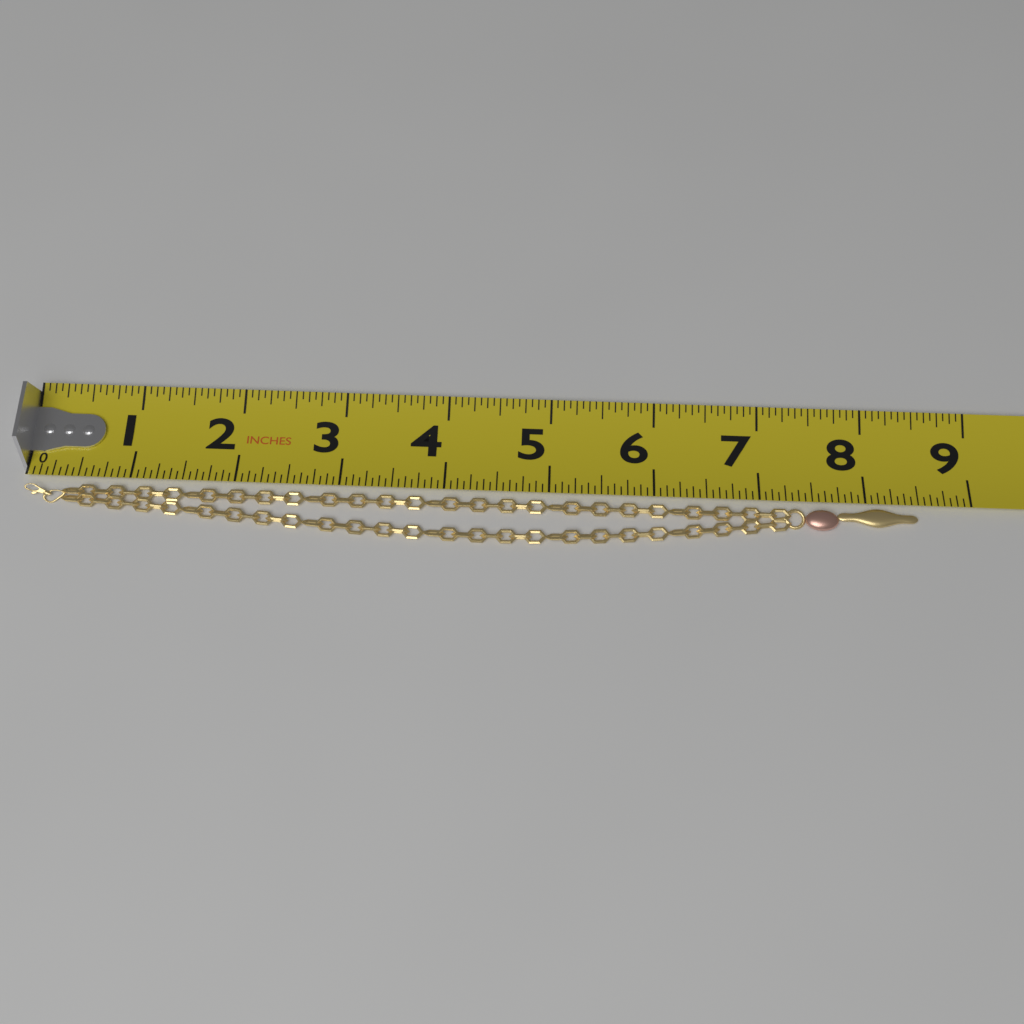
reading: 8.5000 in
